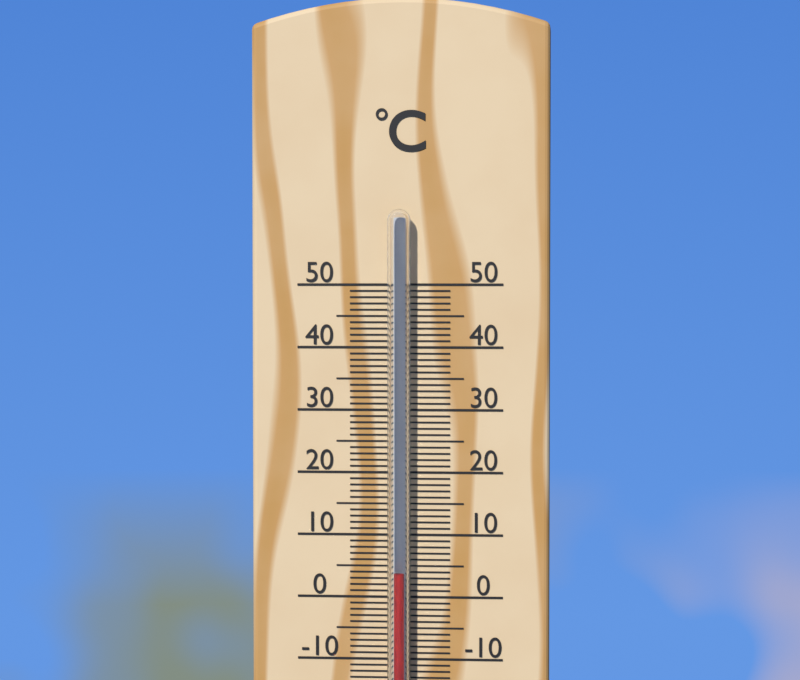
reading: 4 °C
